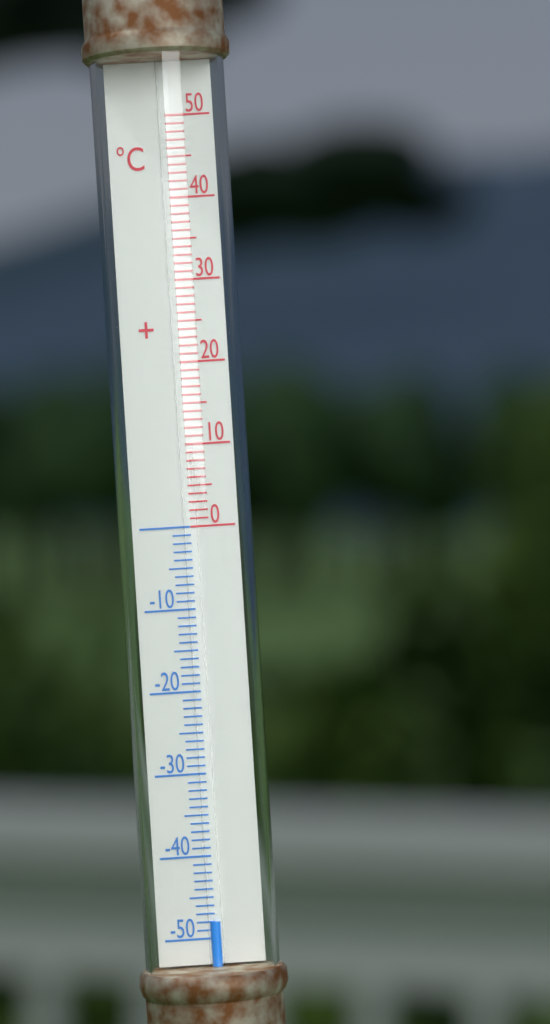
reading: -48 °C
